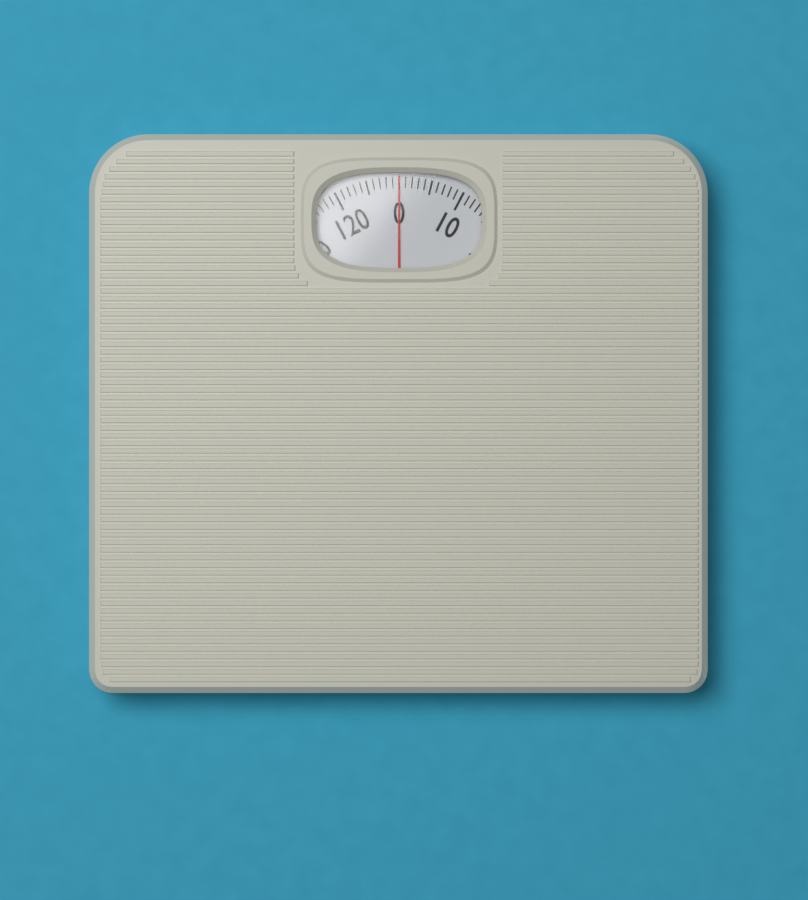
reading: 0 kg
